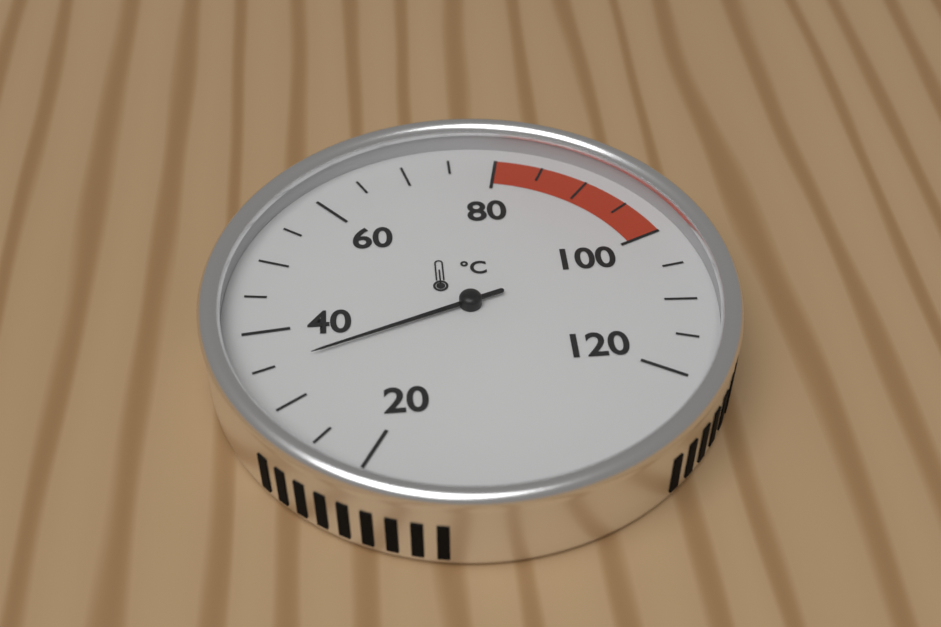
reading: 35 °C
